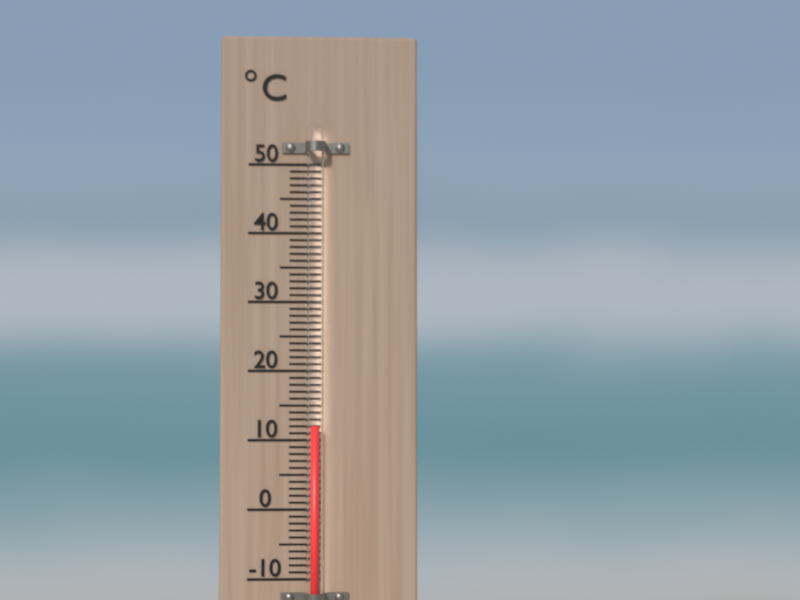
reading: 12 °C
